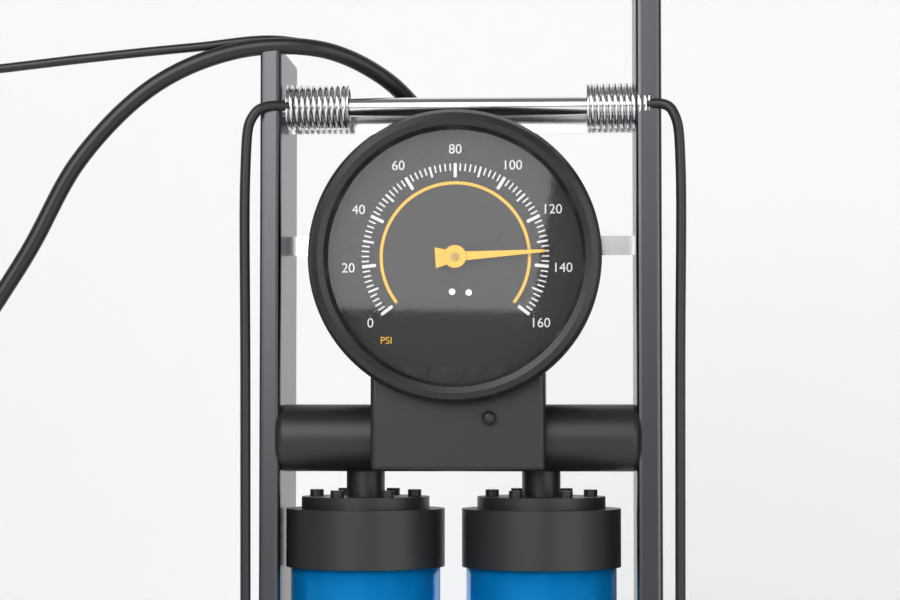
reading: 134 psi
